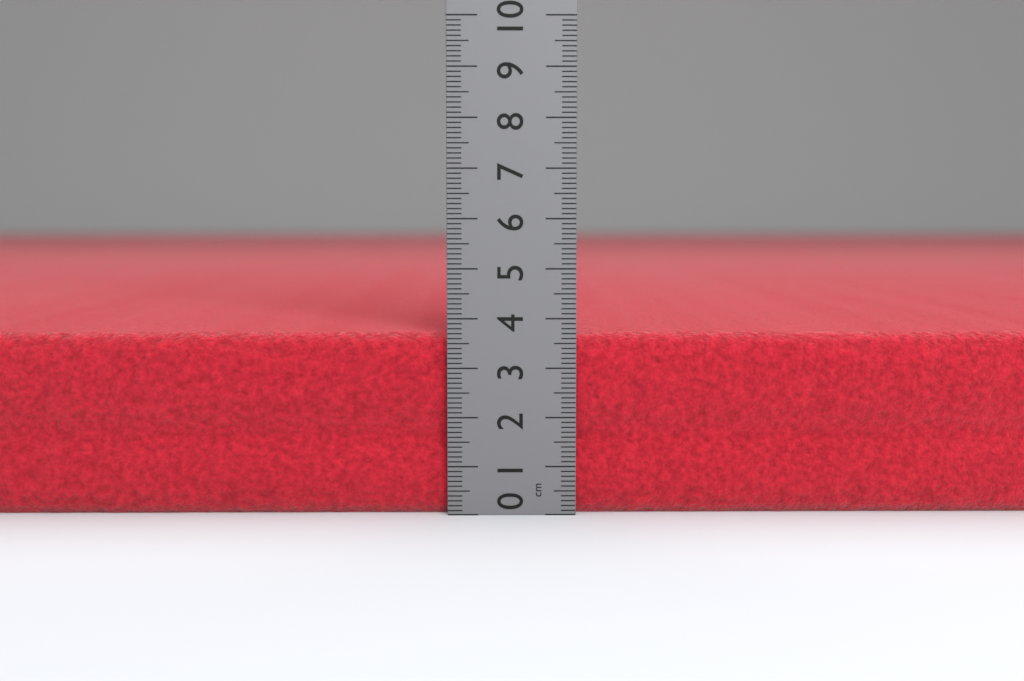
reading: 3.7 cm
